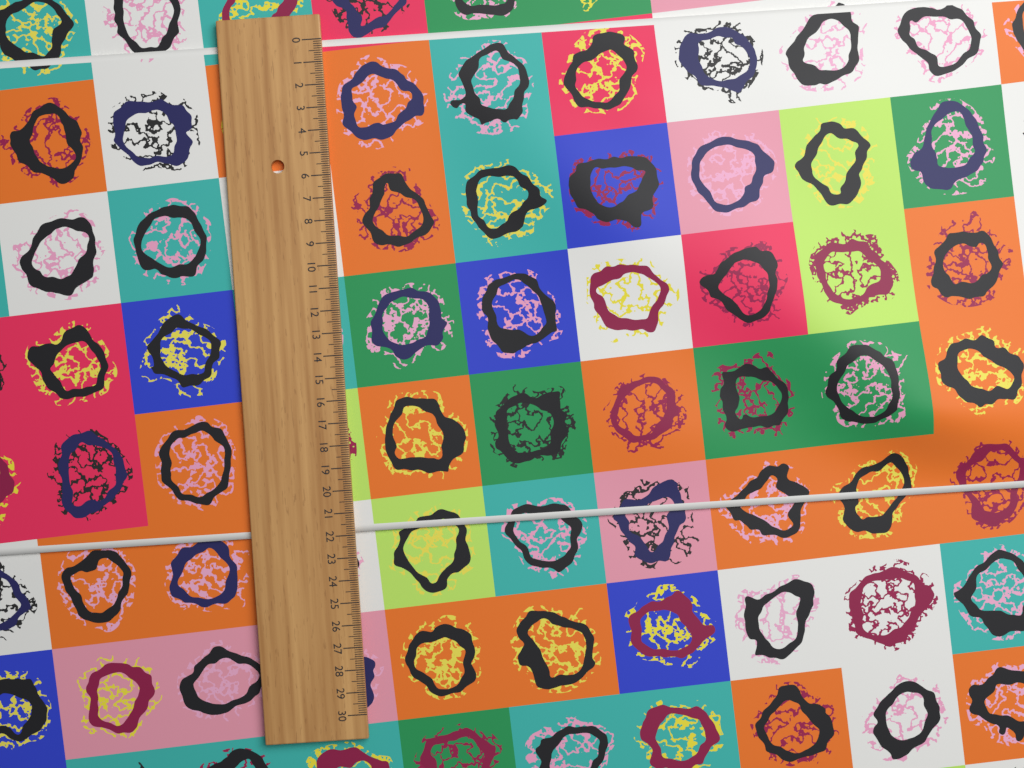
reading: 21.9 (no unit)
